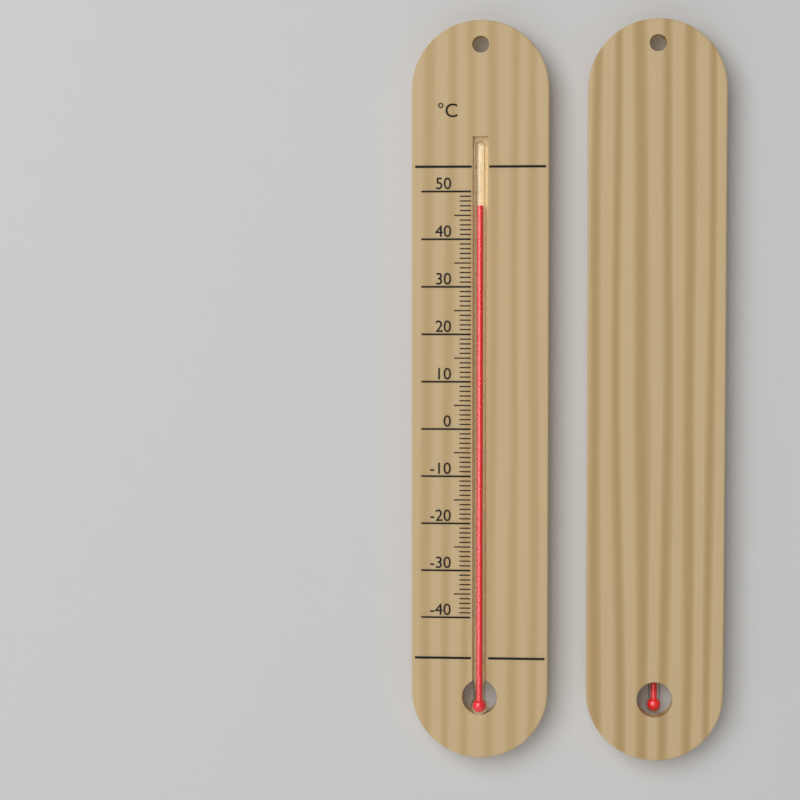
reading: 47 °C
